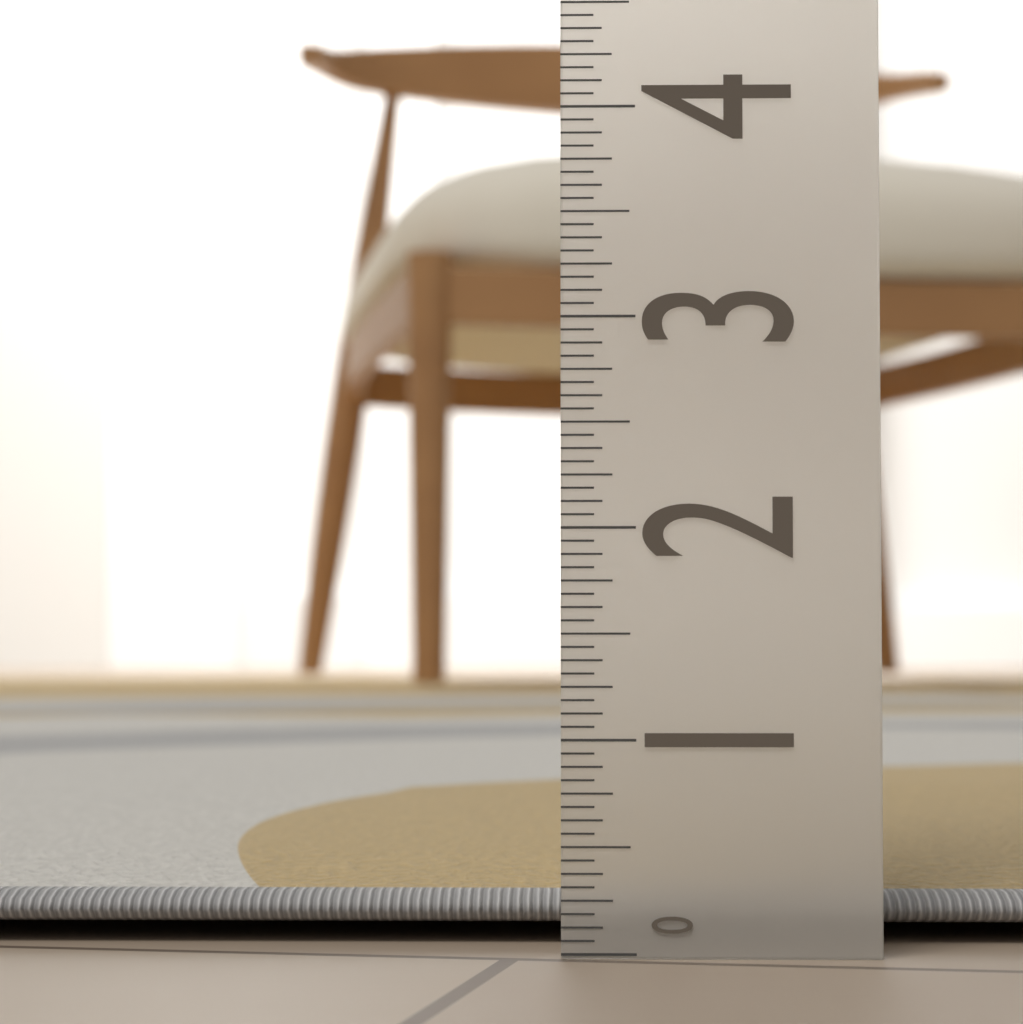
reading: 0.4375 (no unit)
